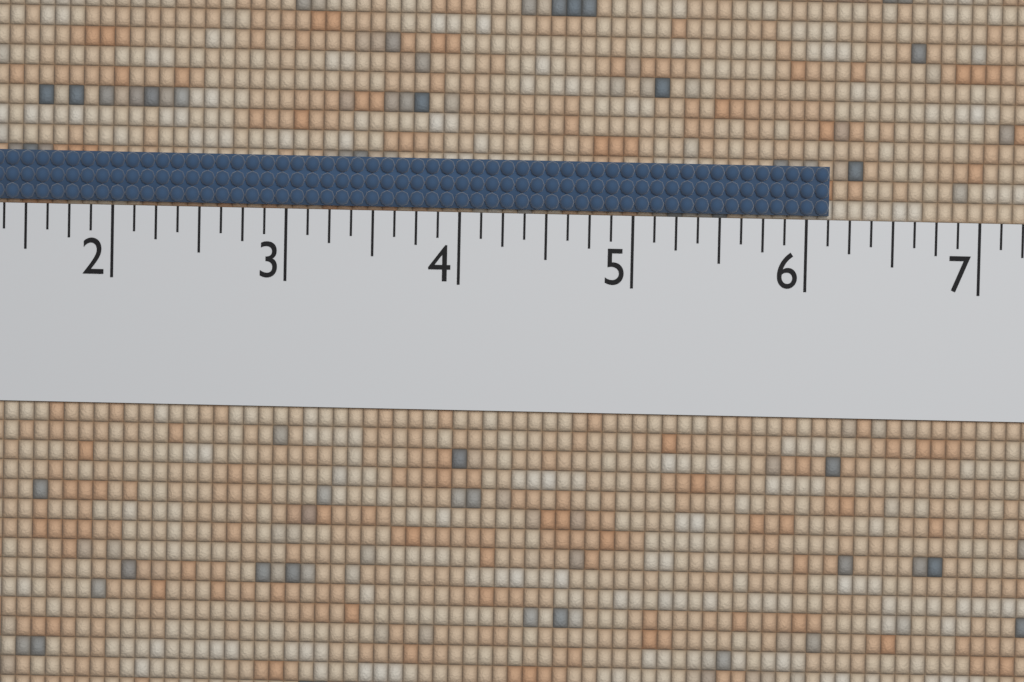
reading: 6.125 (no unit)
